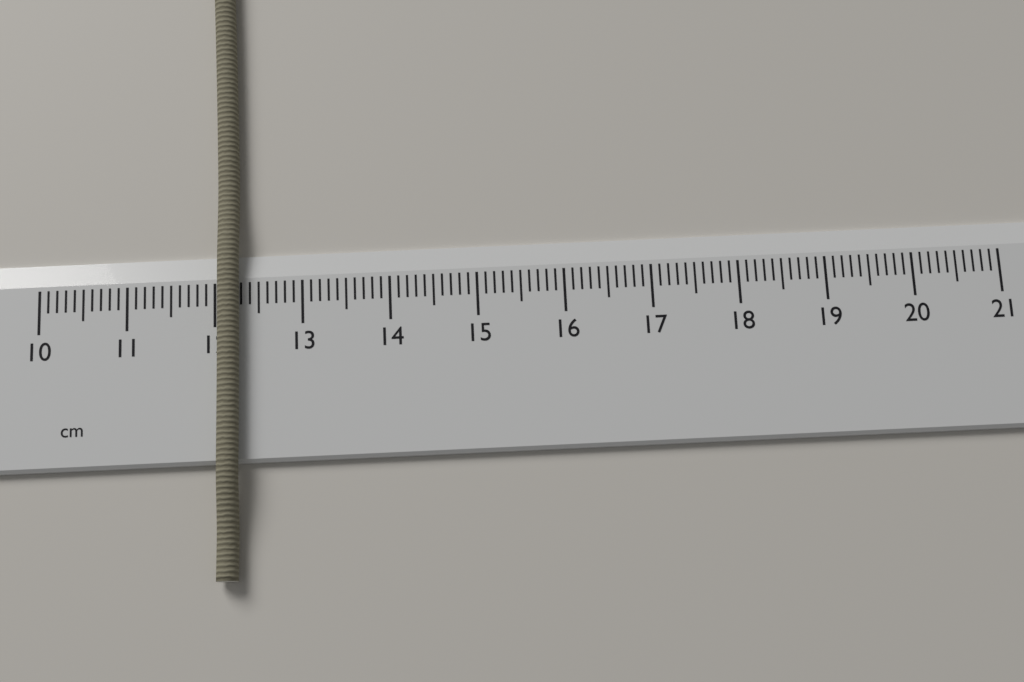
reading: 12.3 cm
